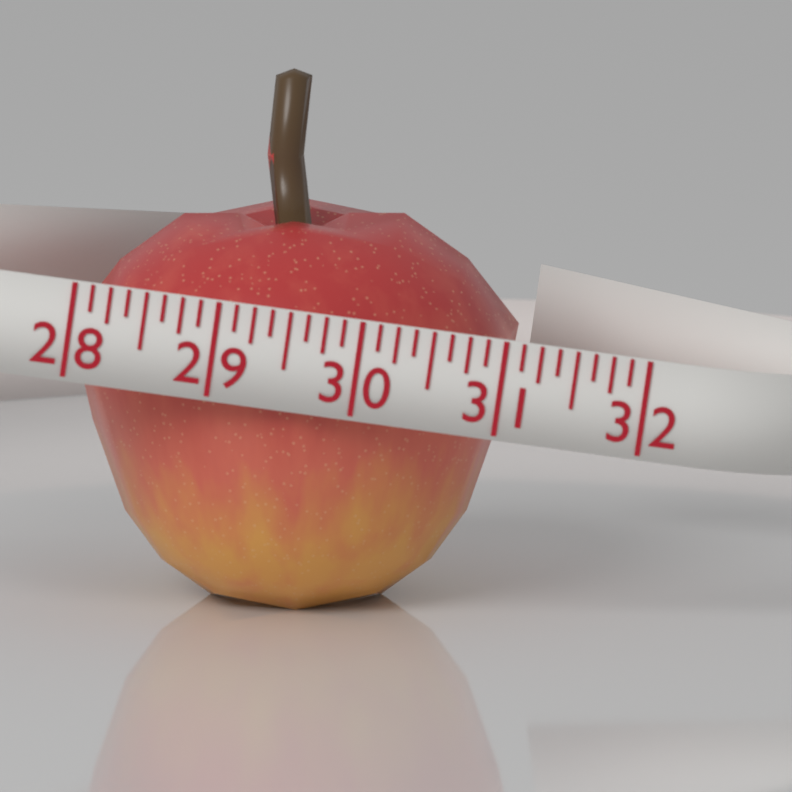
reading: 31.125 (no unit)
